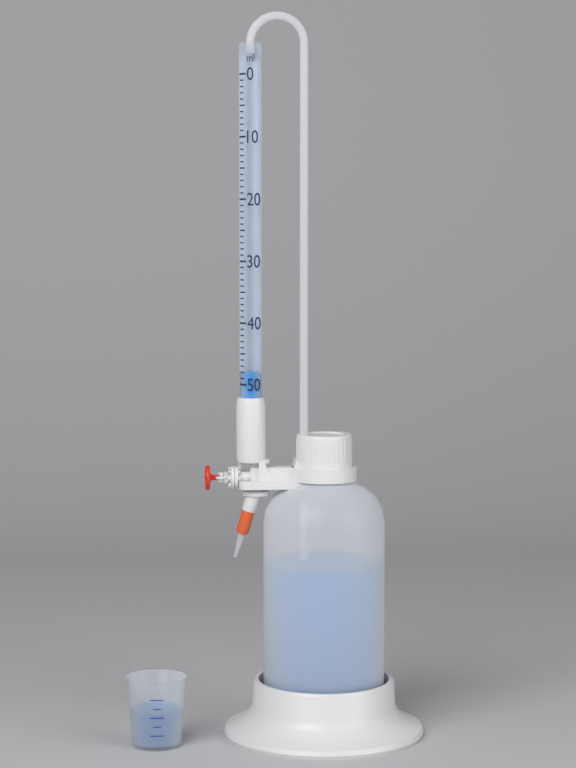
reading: 48 ml
